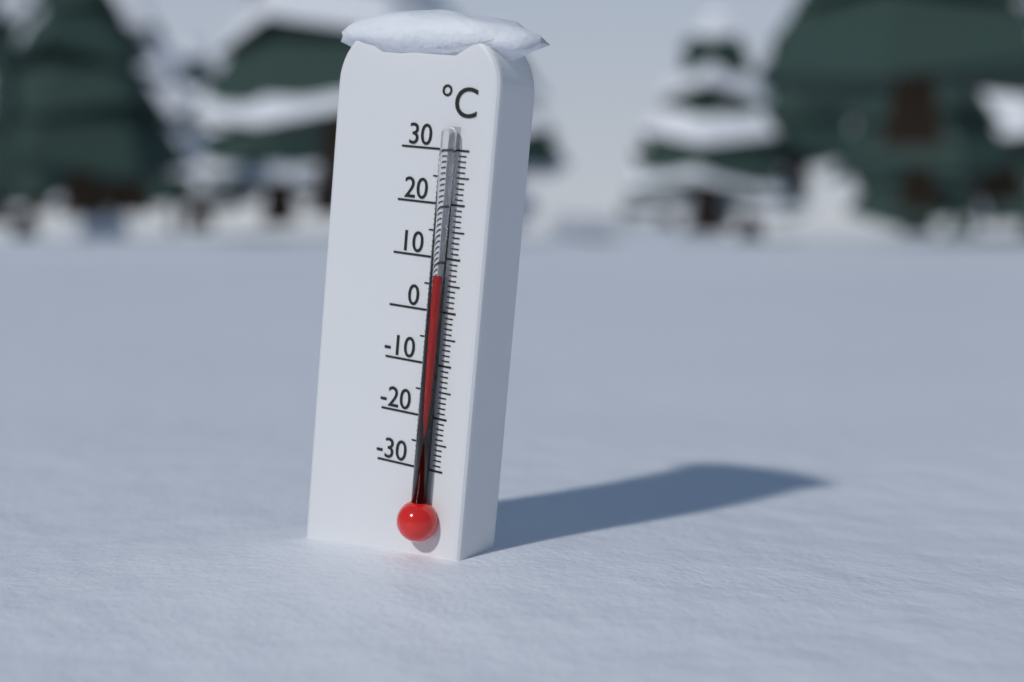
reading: 7 °C
